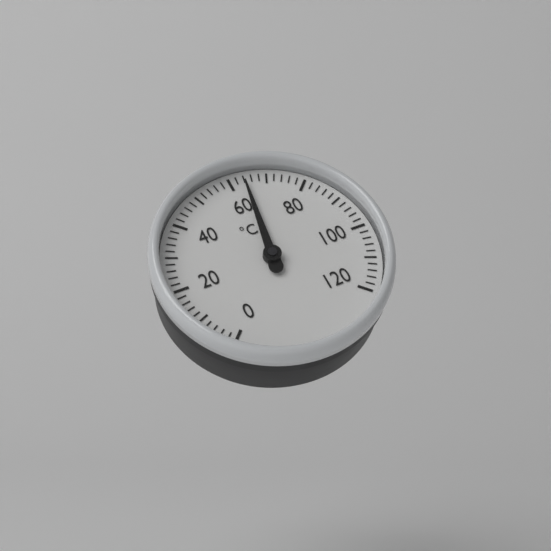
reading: 64 °C
